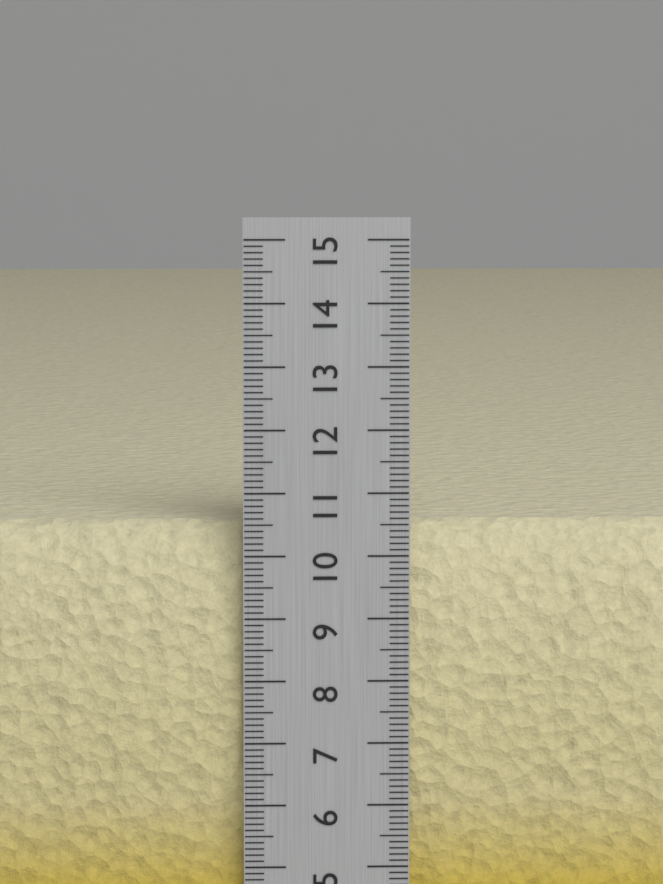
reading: 10.5 cm
